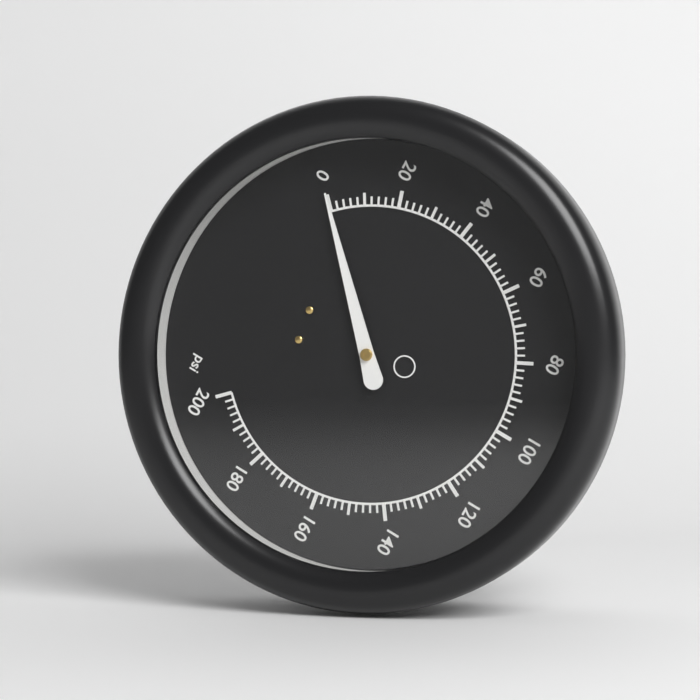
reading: 0 psi
